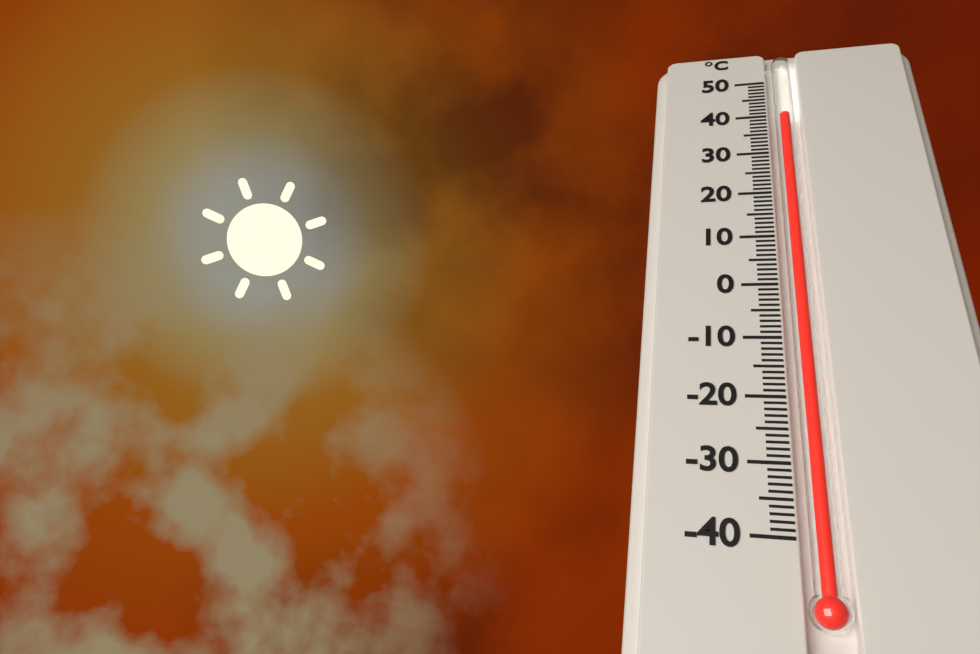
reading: 40 °C
